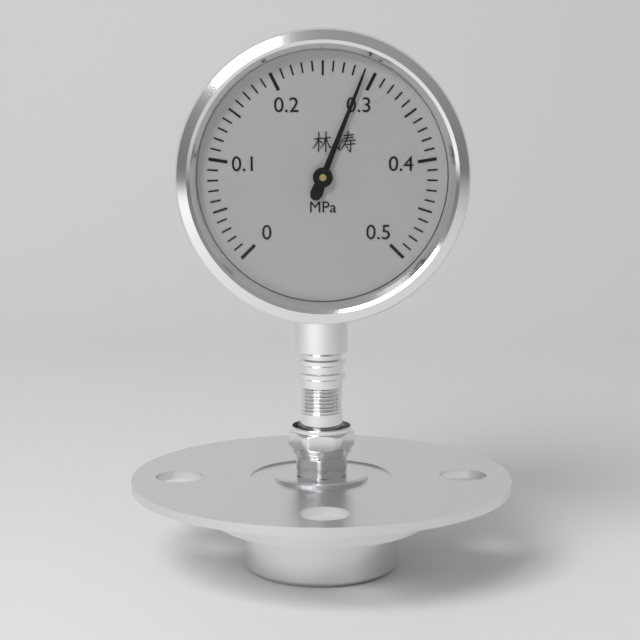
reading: 0.29 MPa
